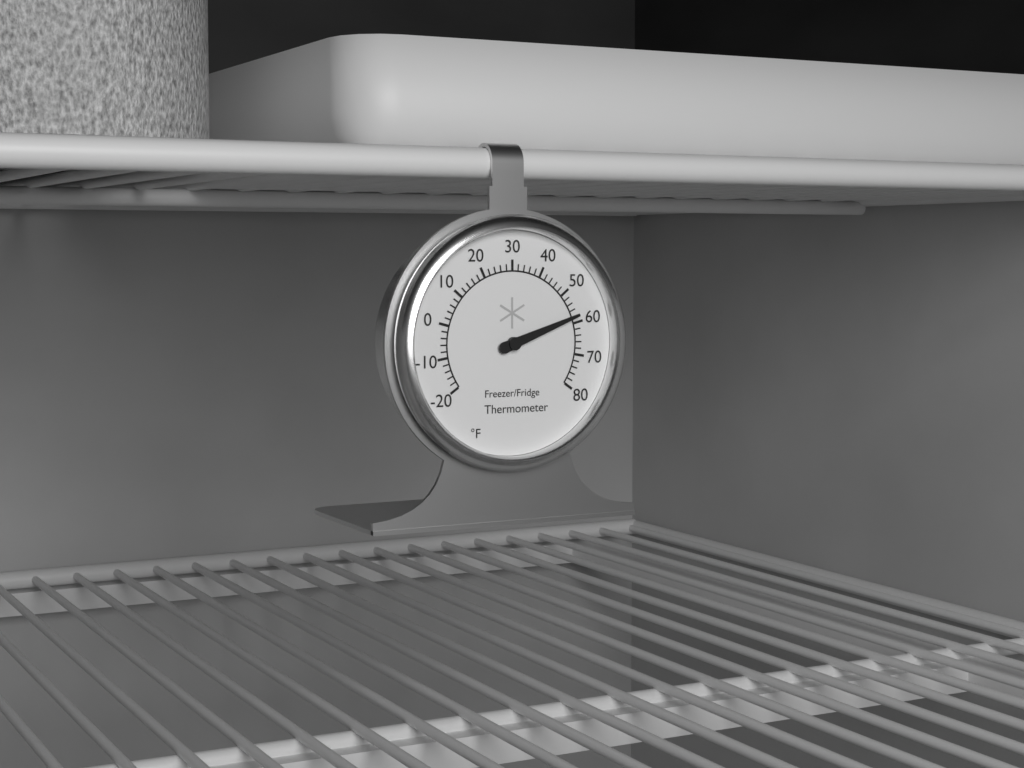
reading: 58 °F
